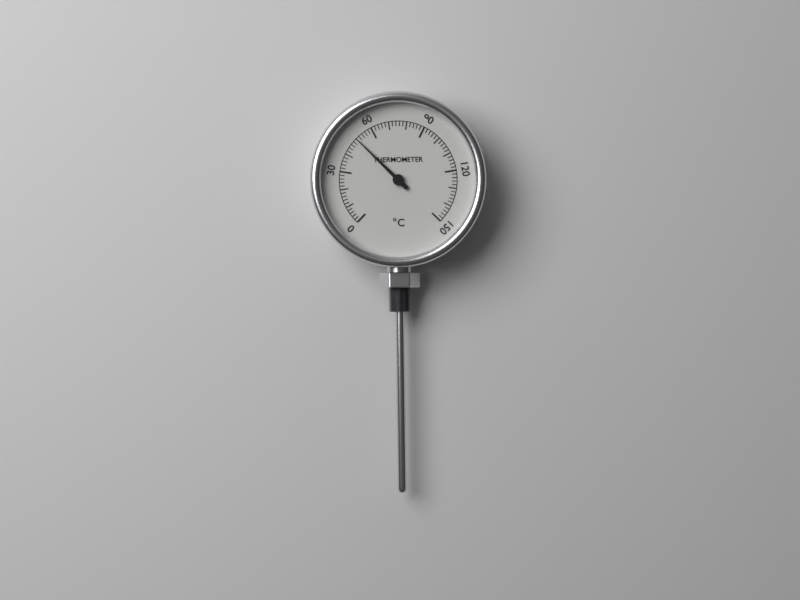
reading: 50 °C
